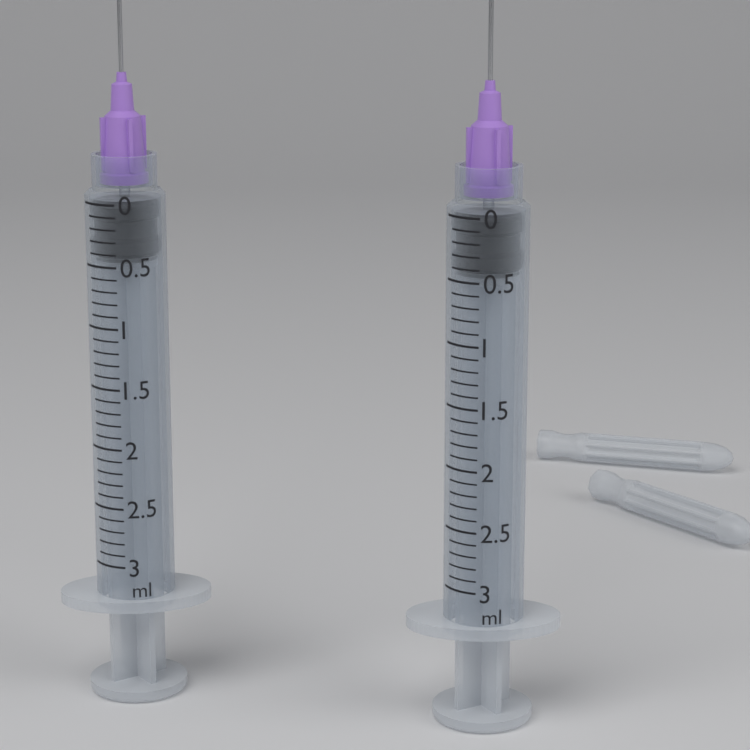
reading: 0.0 ml
